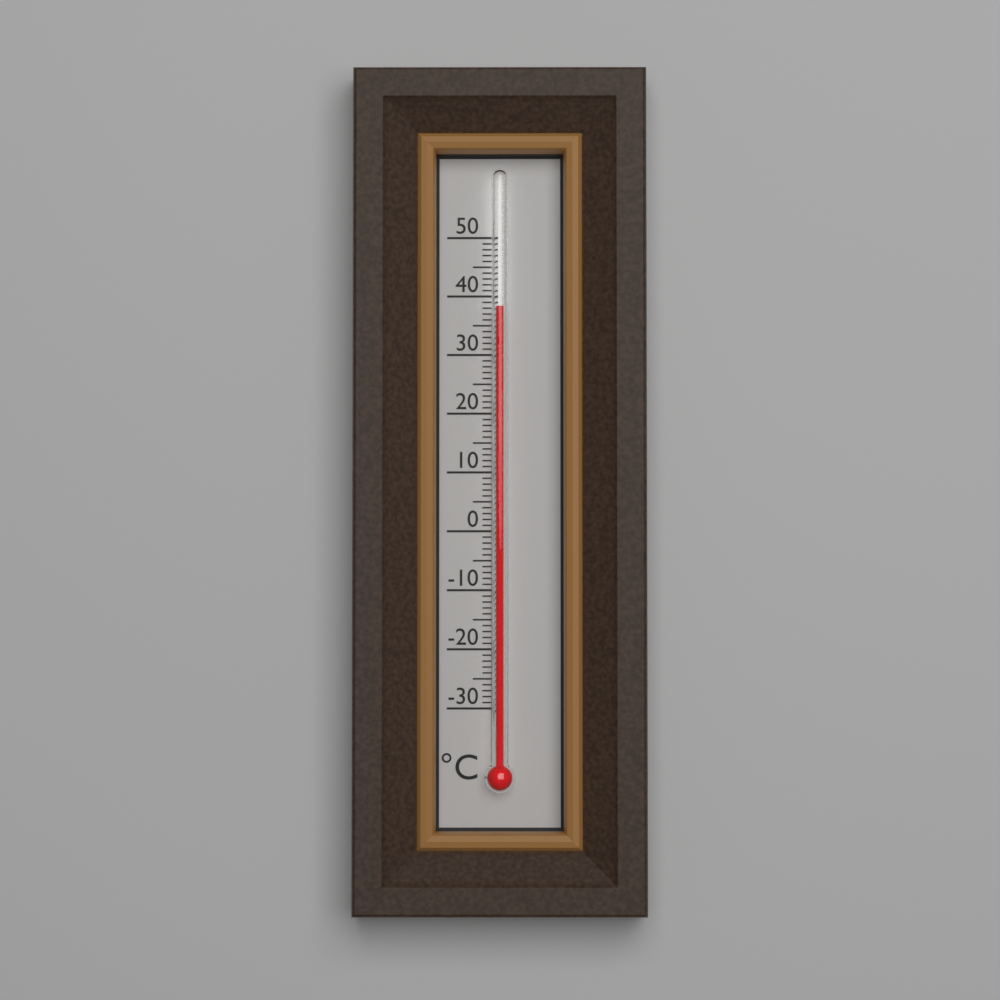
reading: 38 °C
